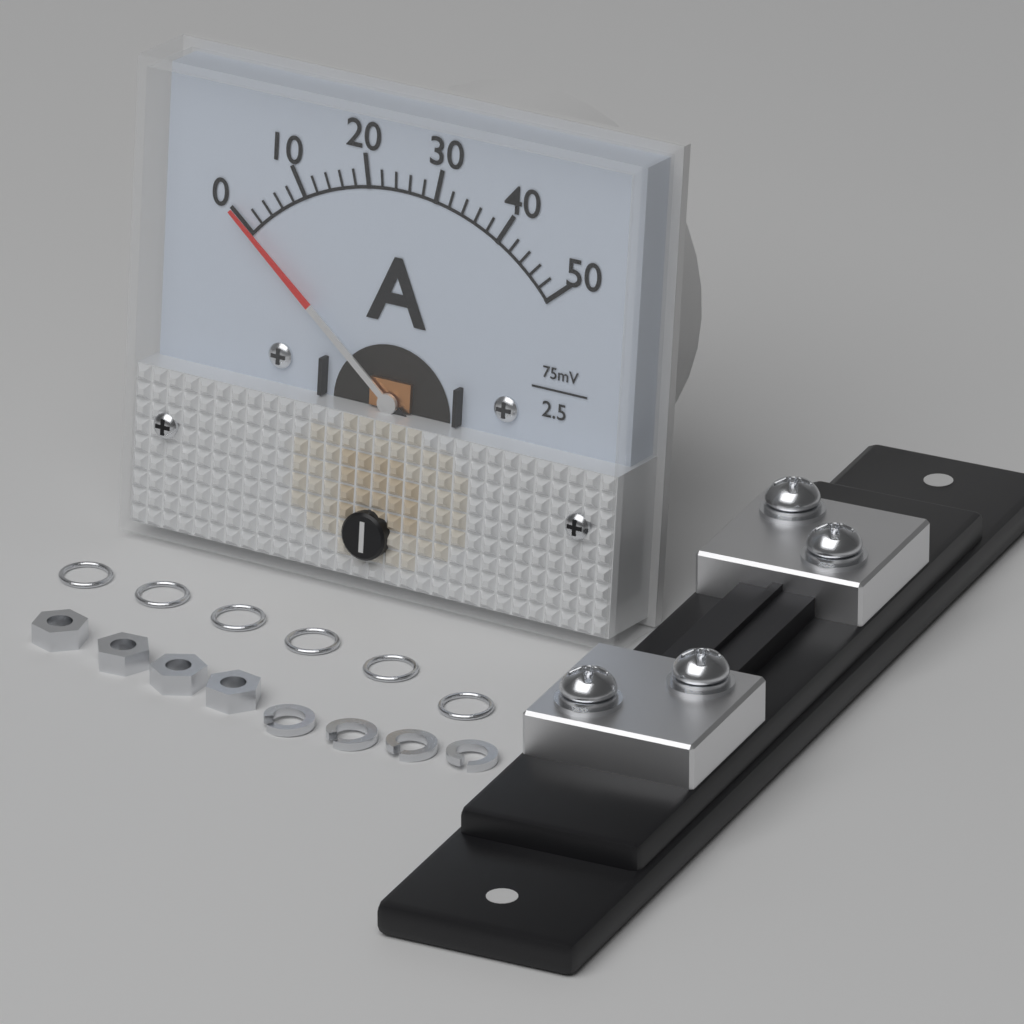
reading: 0 A
